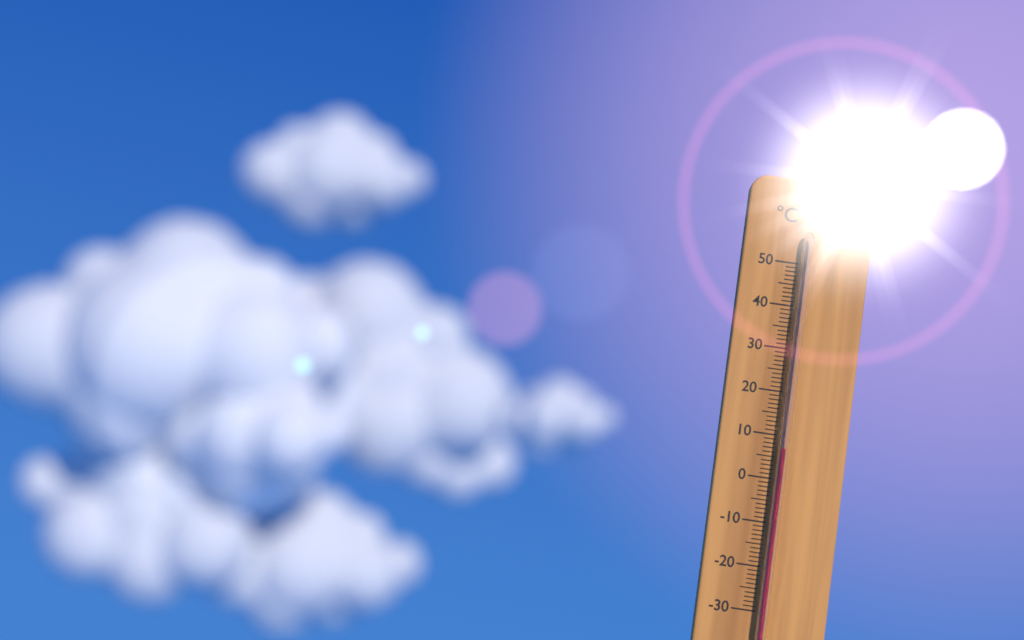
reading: 7 °C
